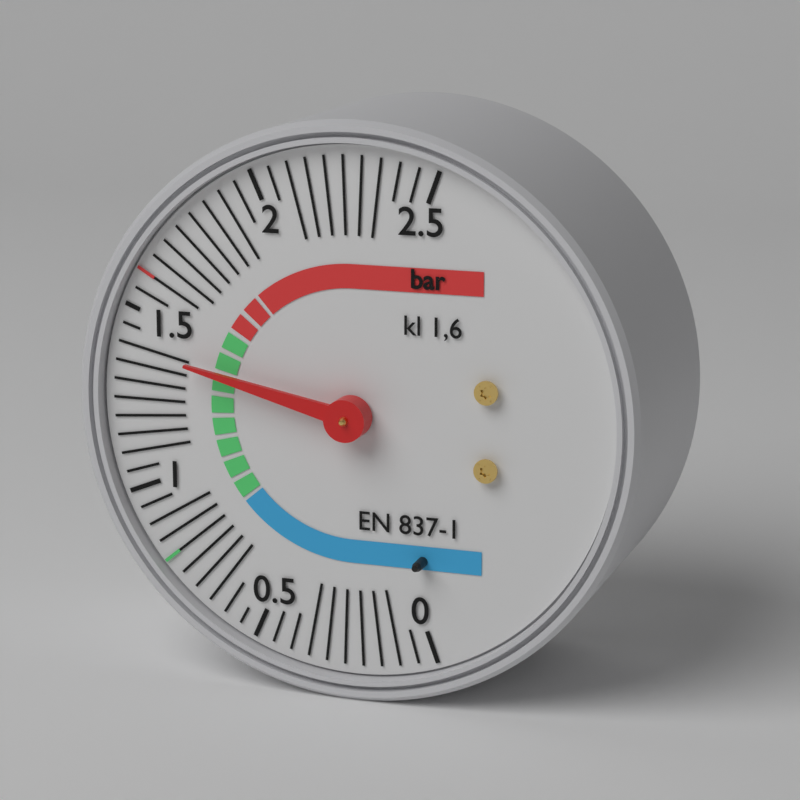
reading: 1.40 bar
